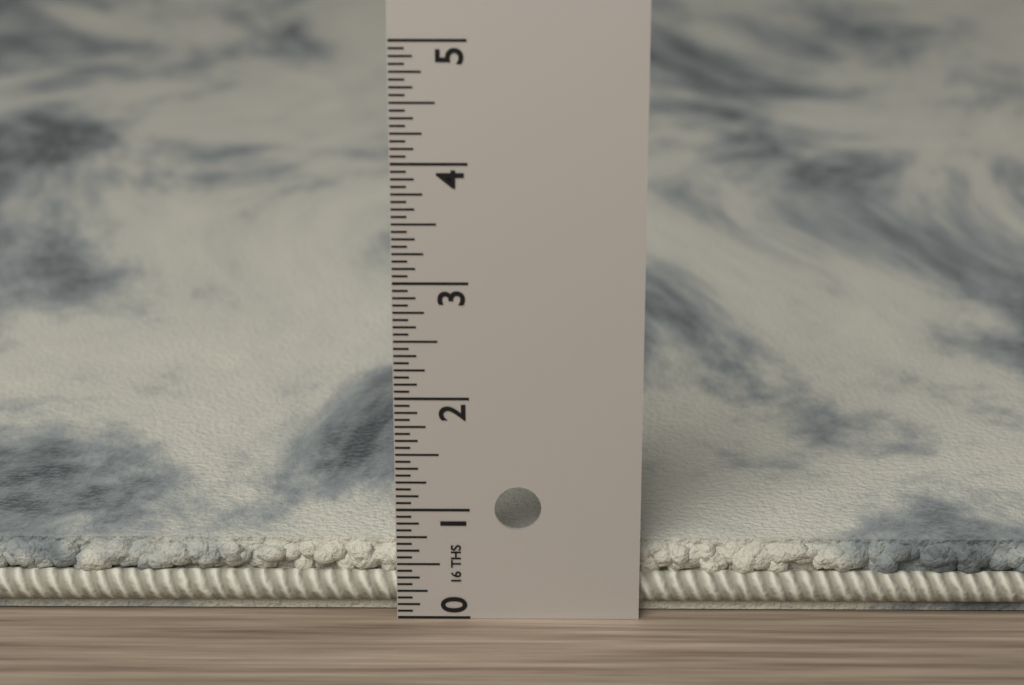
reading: 0.6250 in
